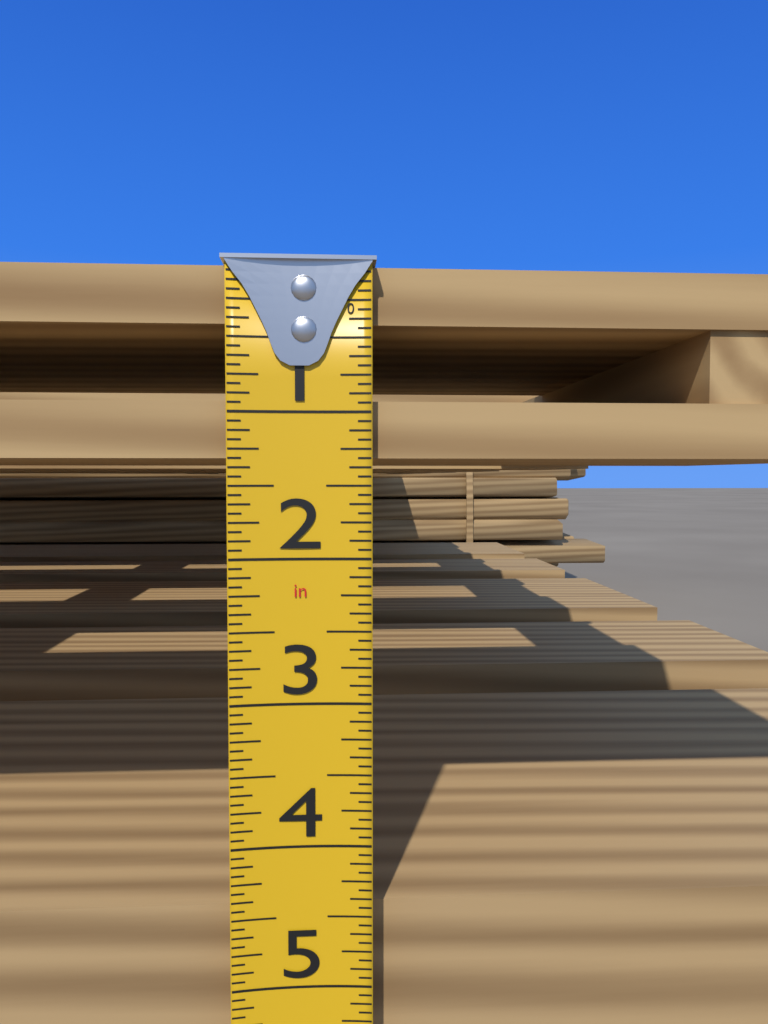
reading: 1.3125 in
